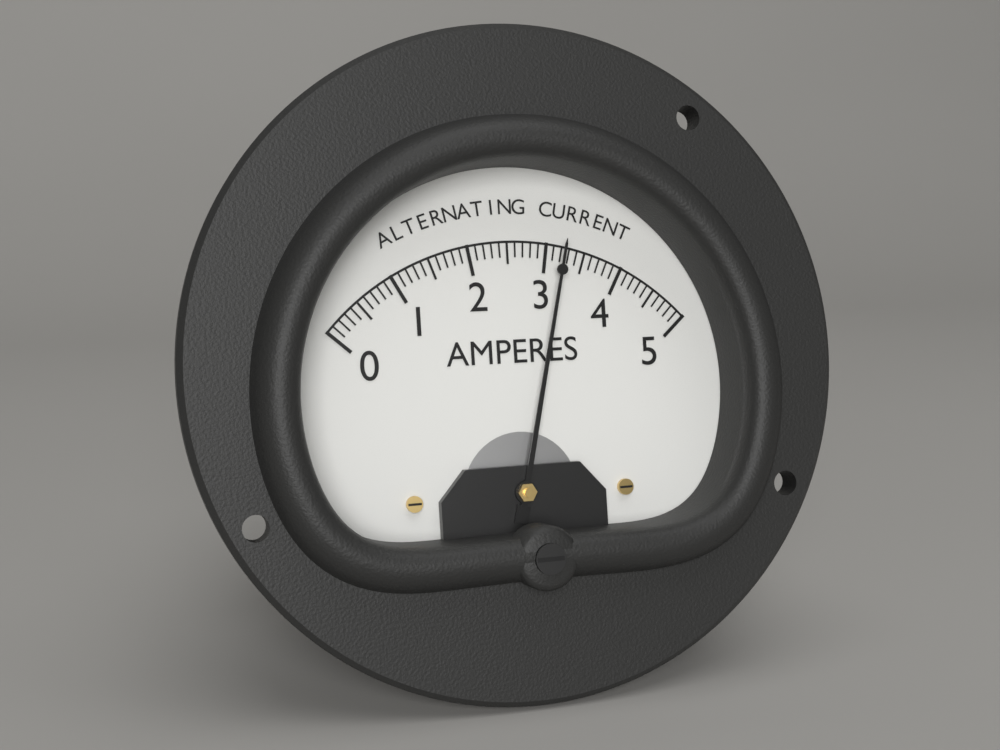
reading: 3.2 A
